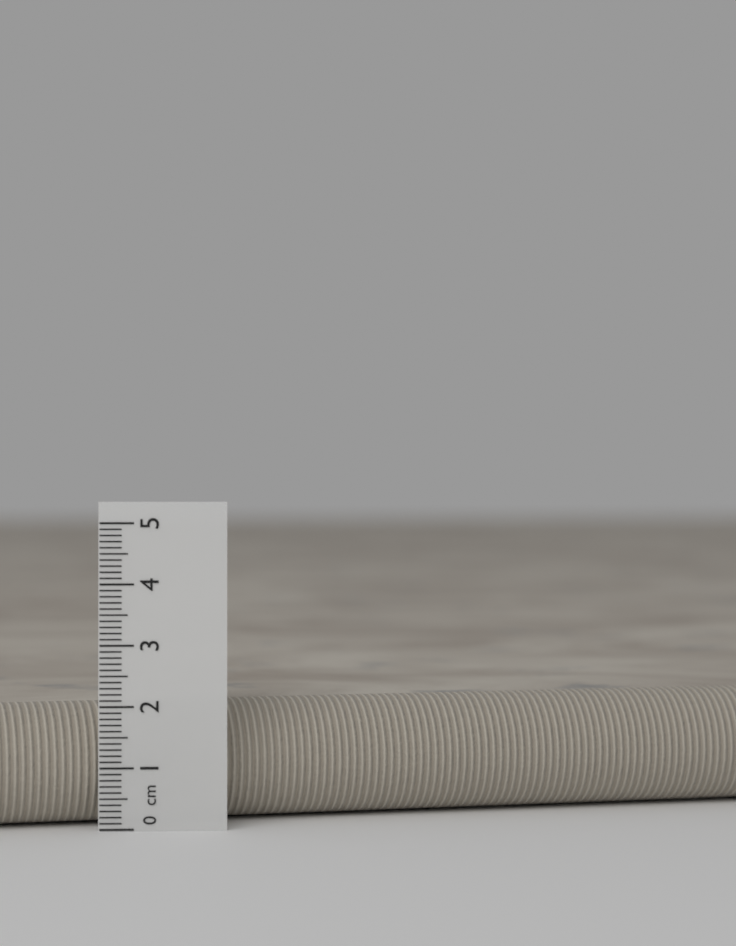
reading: 2.0 cm
